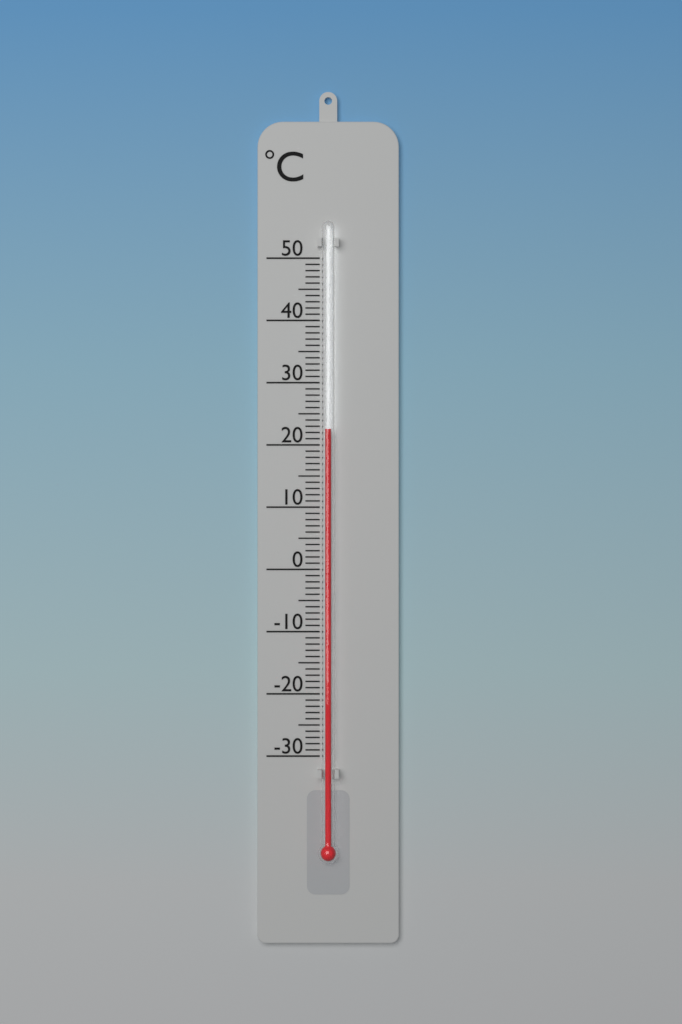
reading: 22.5 °C
